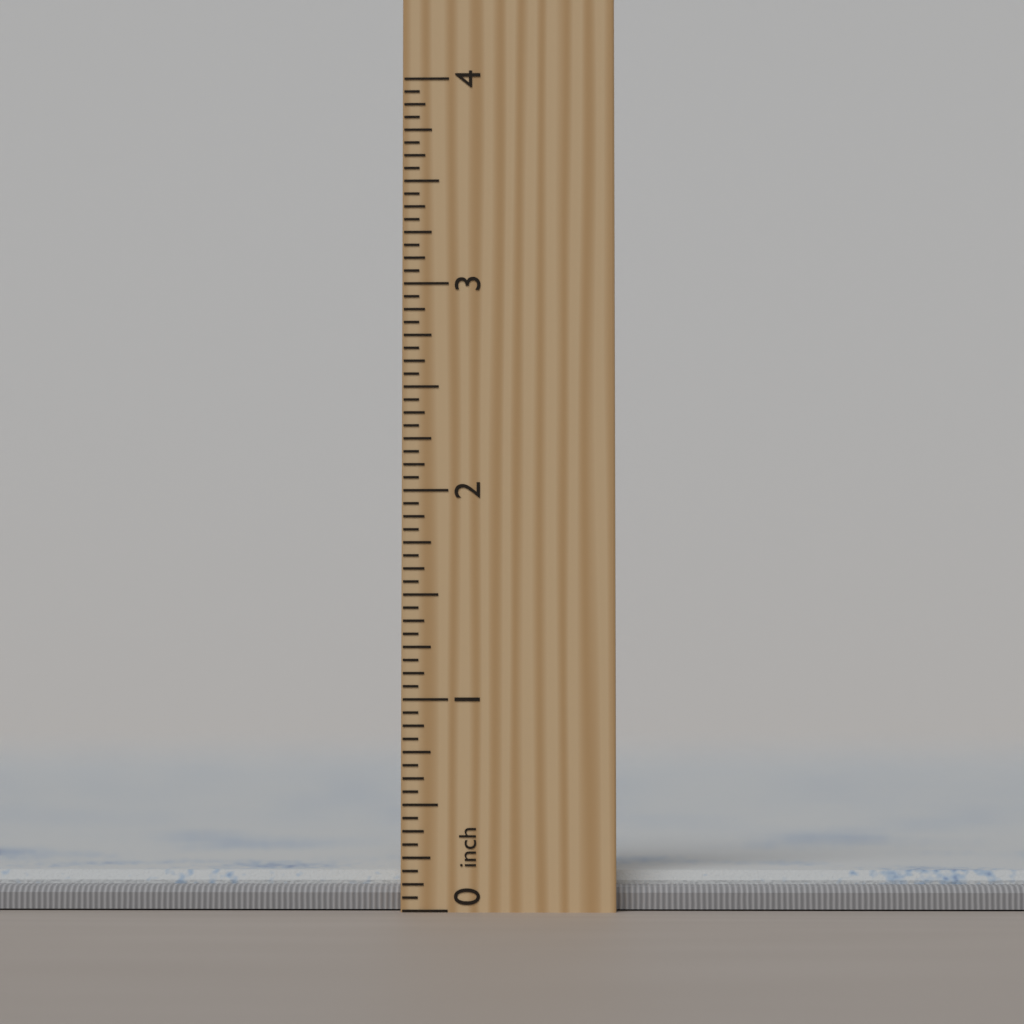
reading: 0.1875 inch
